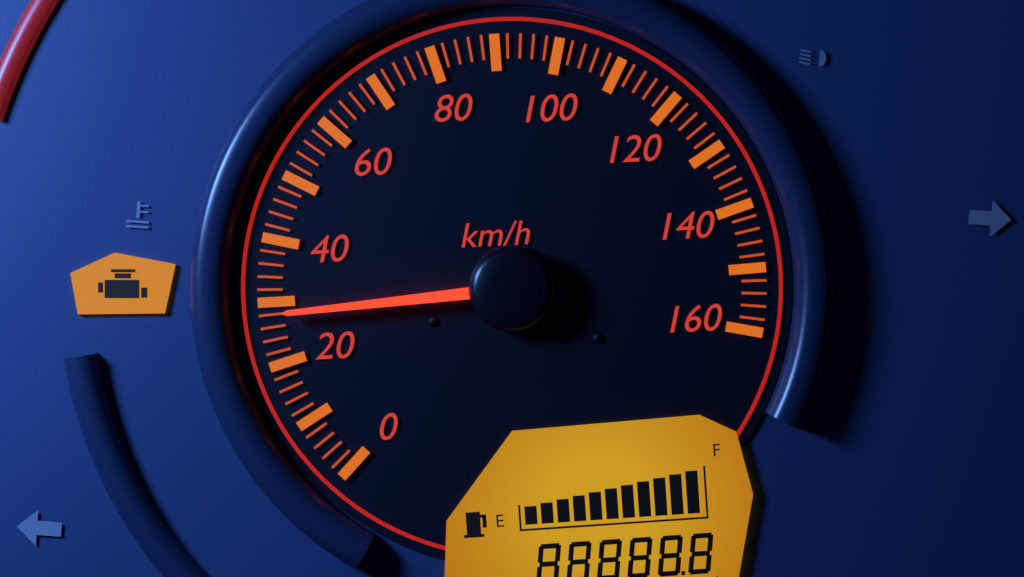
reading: 28 km/h
